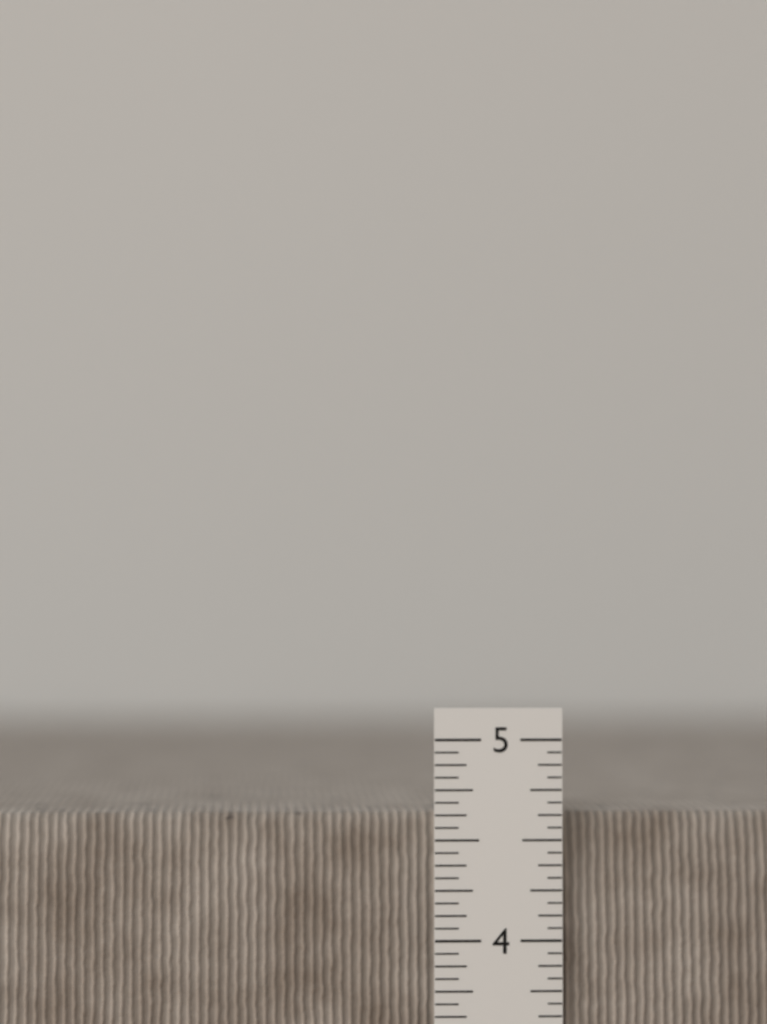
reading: 4.6250 in
